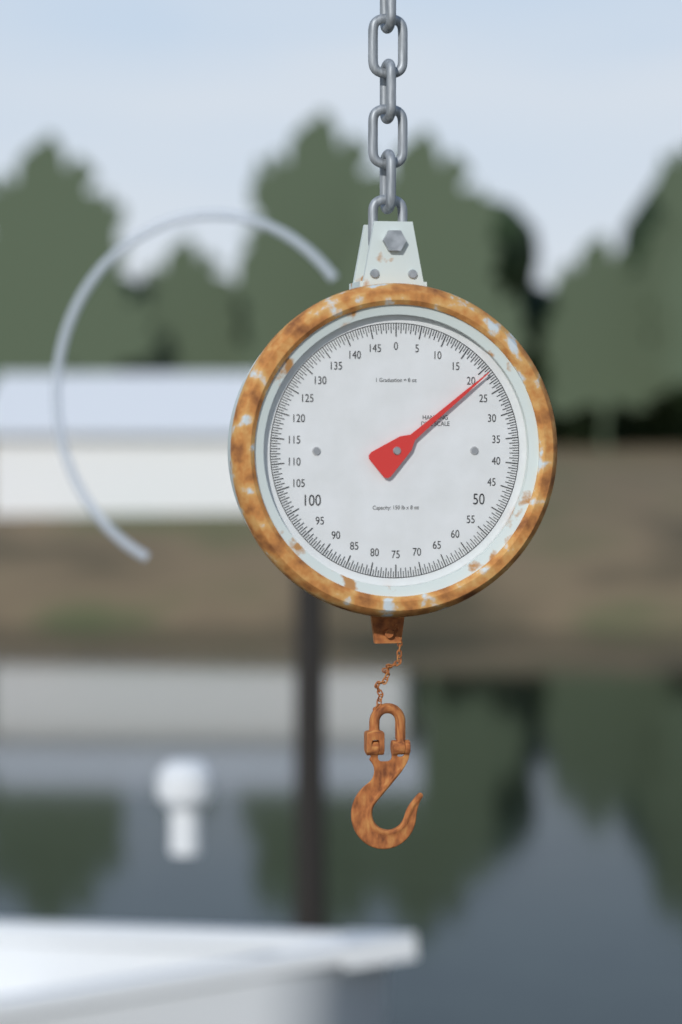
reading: 21.0 lb
